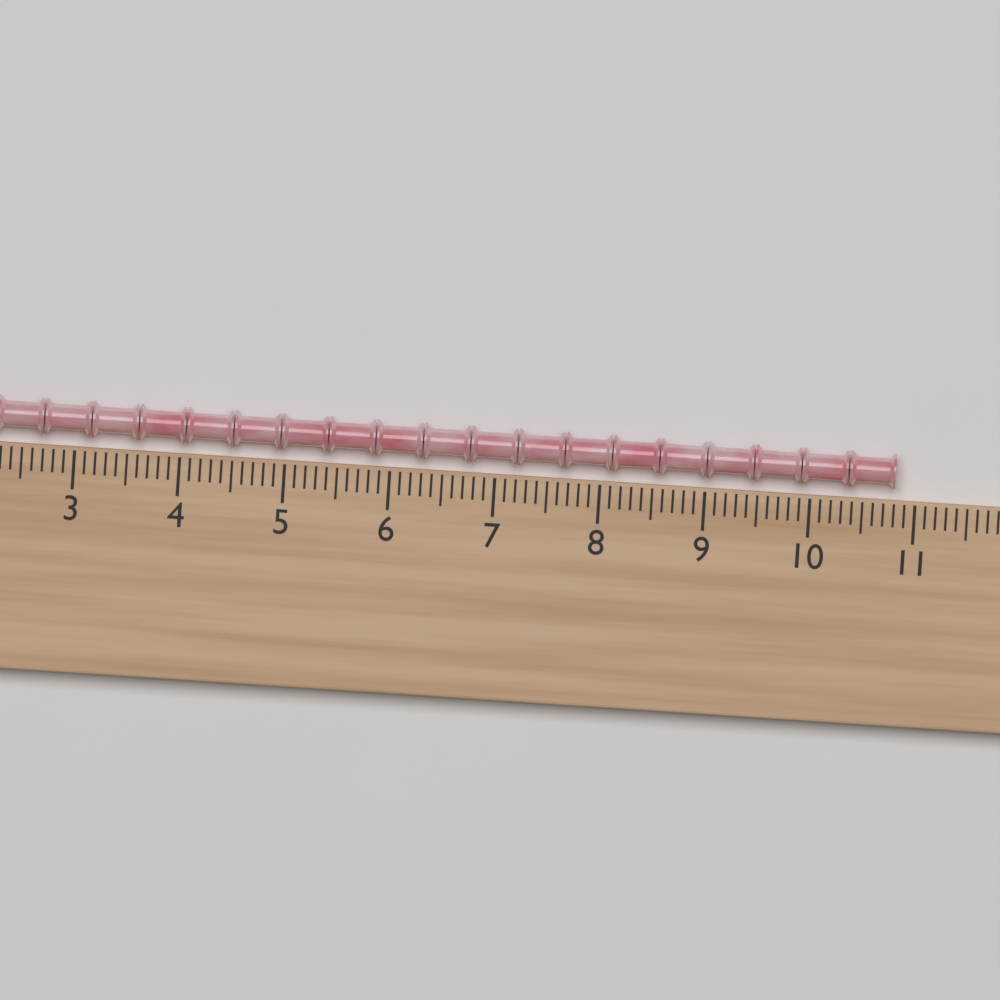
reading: 10.8 (no unit)
